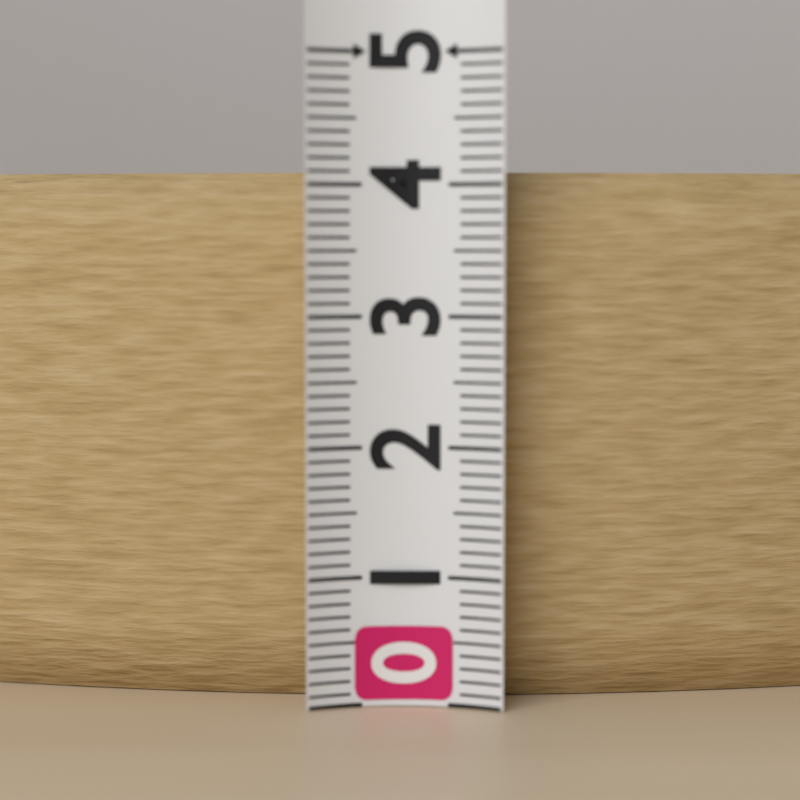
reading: 4.1 (no unit)
